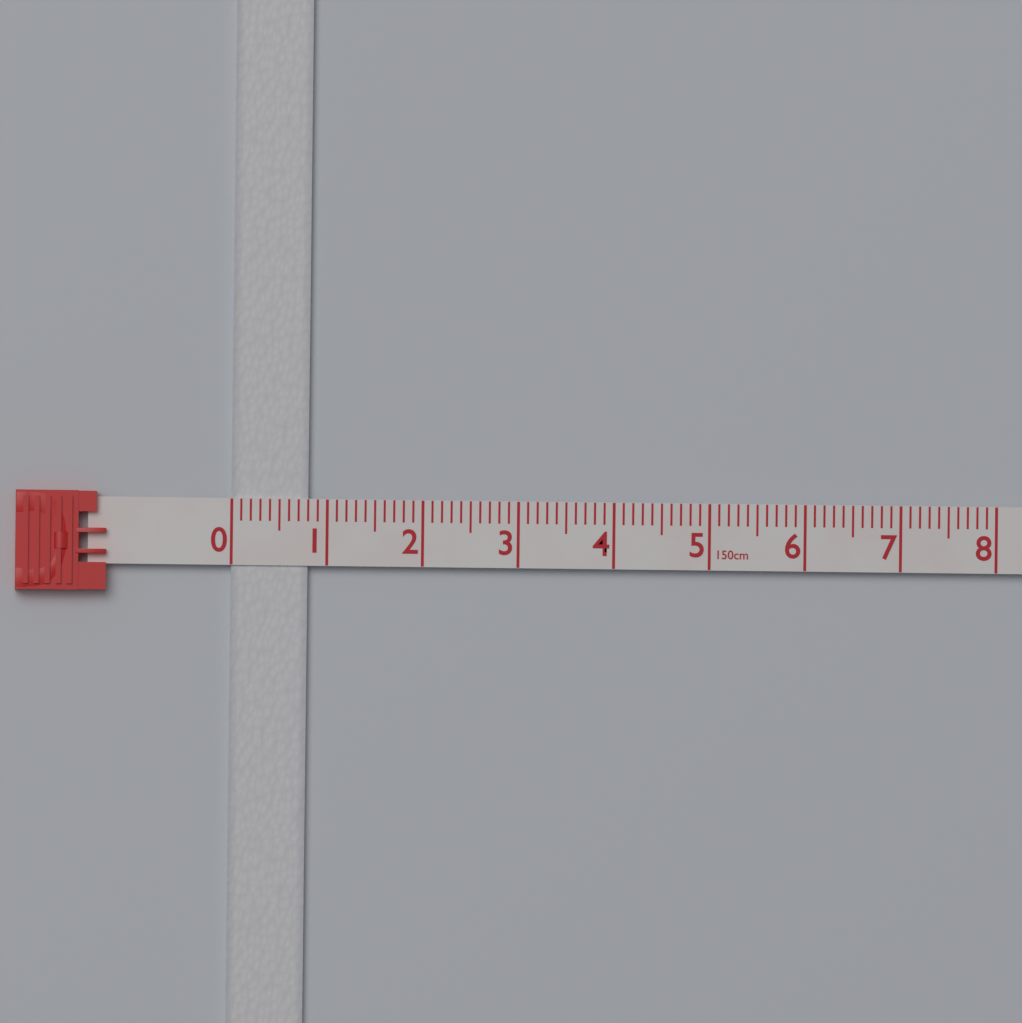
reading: 0.8 cm
